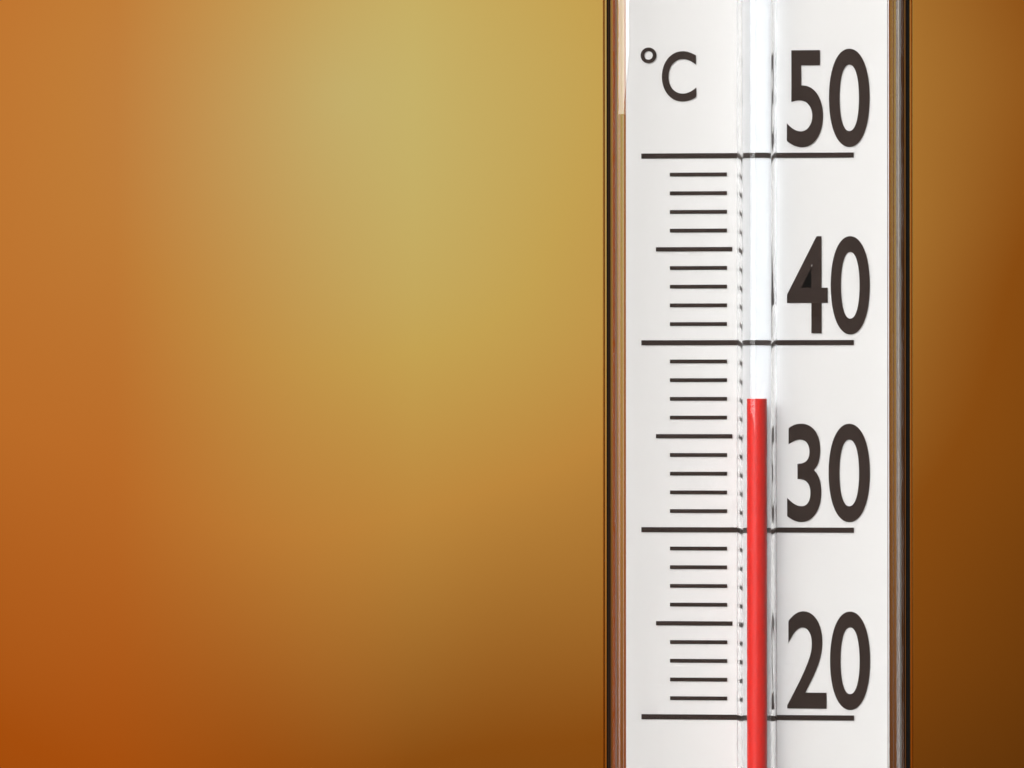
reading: 37 °C
